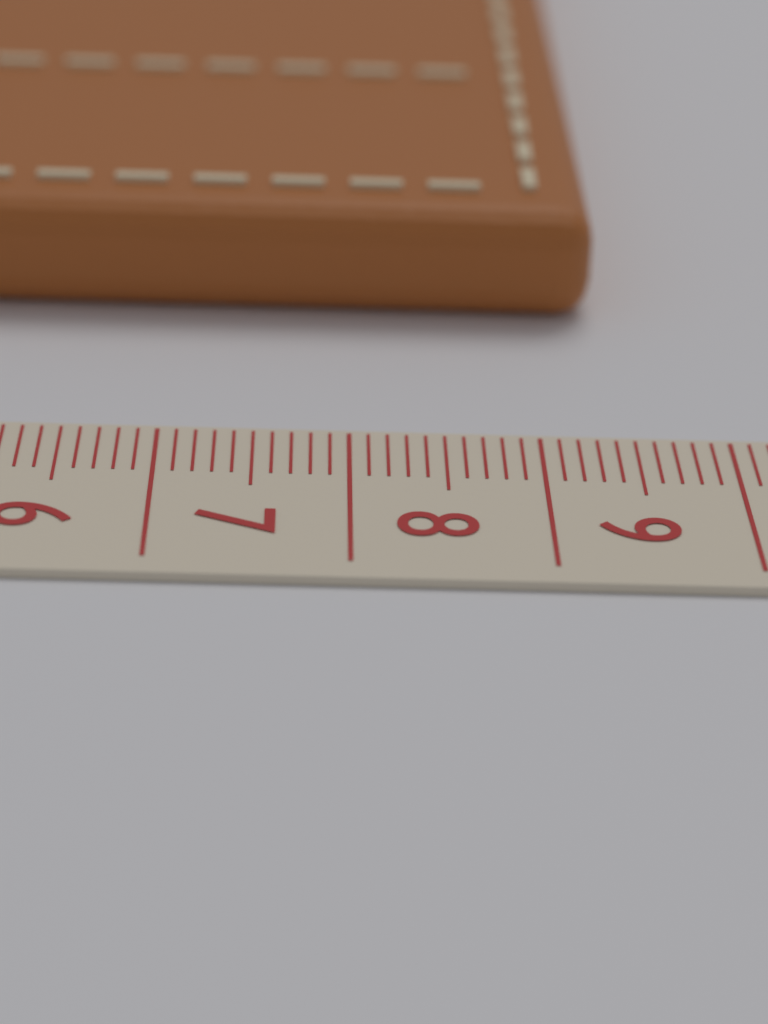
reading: 9.4 cm
